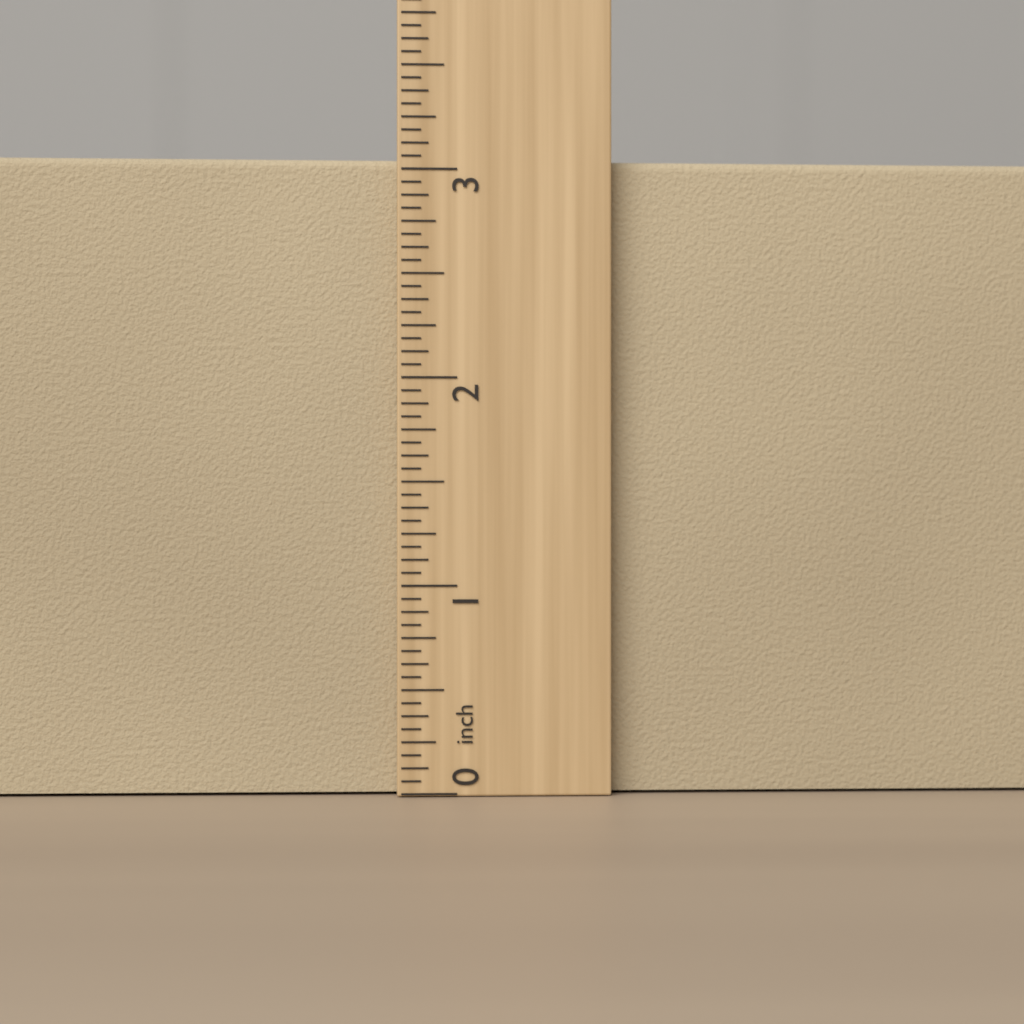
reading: 3.0625 inch
